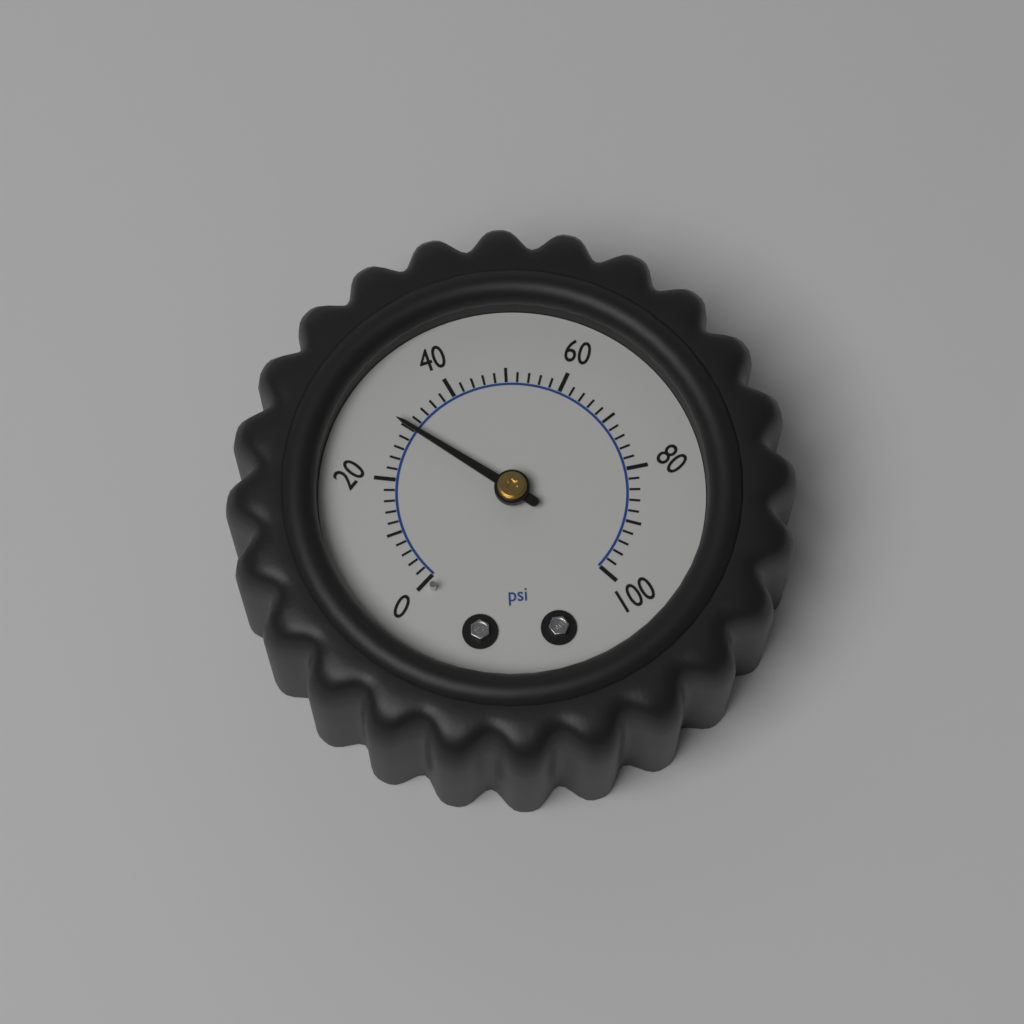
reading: 30 psi
